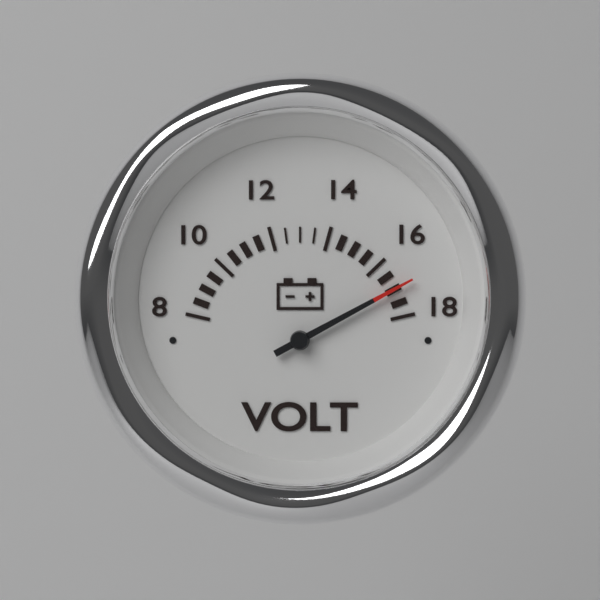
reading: 17.0 V
